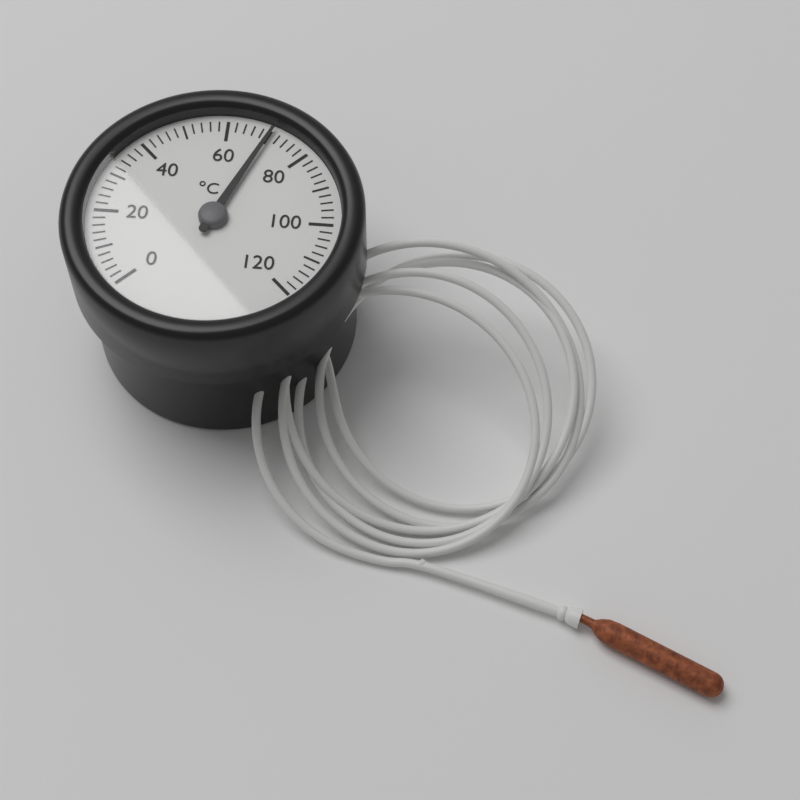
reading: 70 °C
